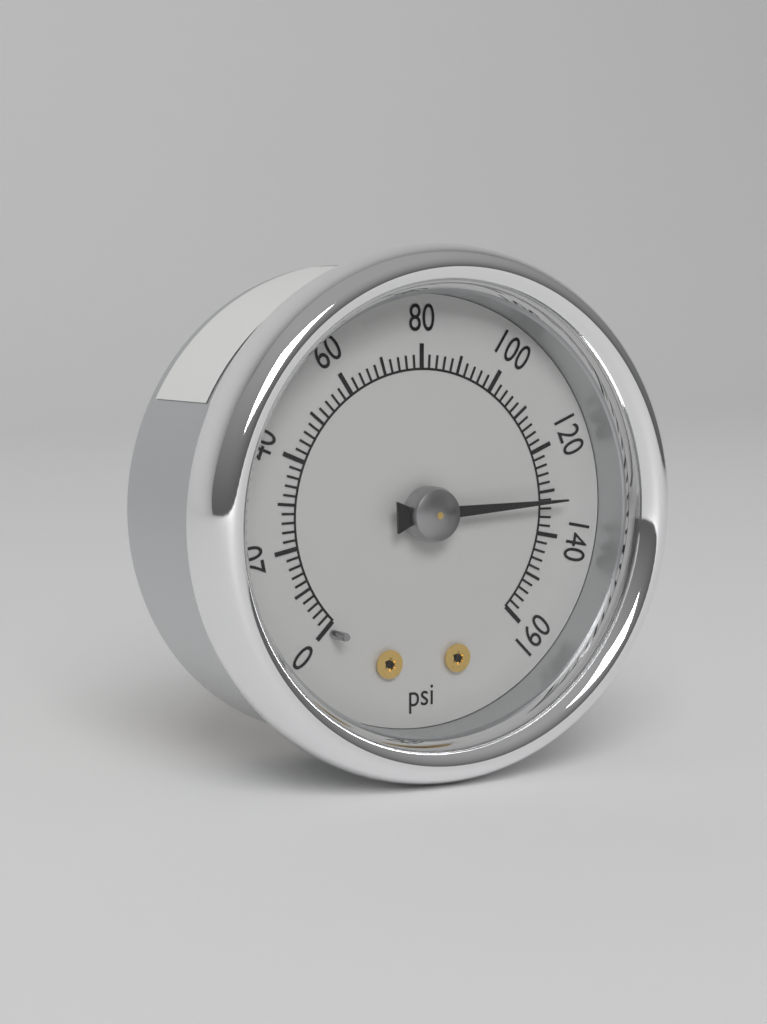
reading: 132 psi
